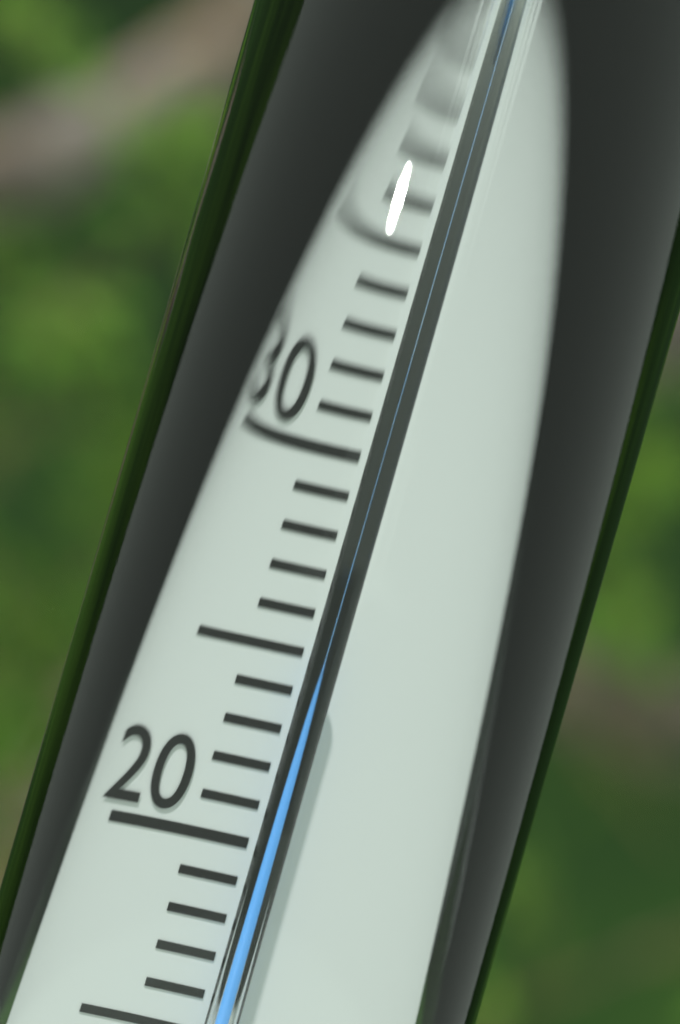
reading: 25 °C
